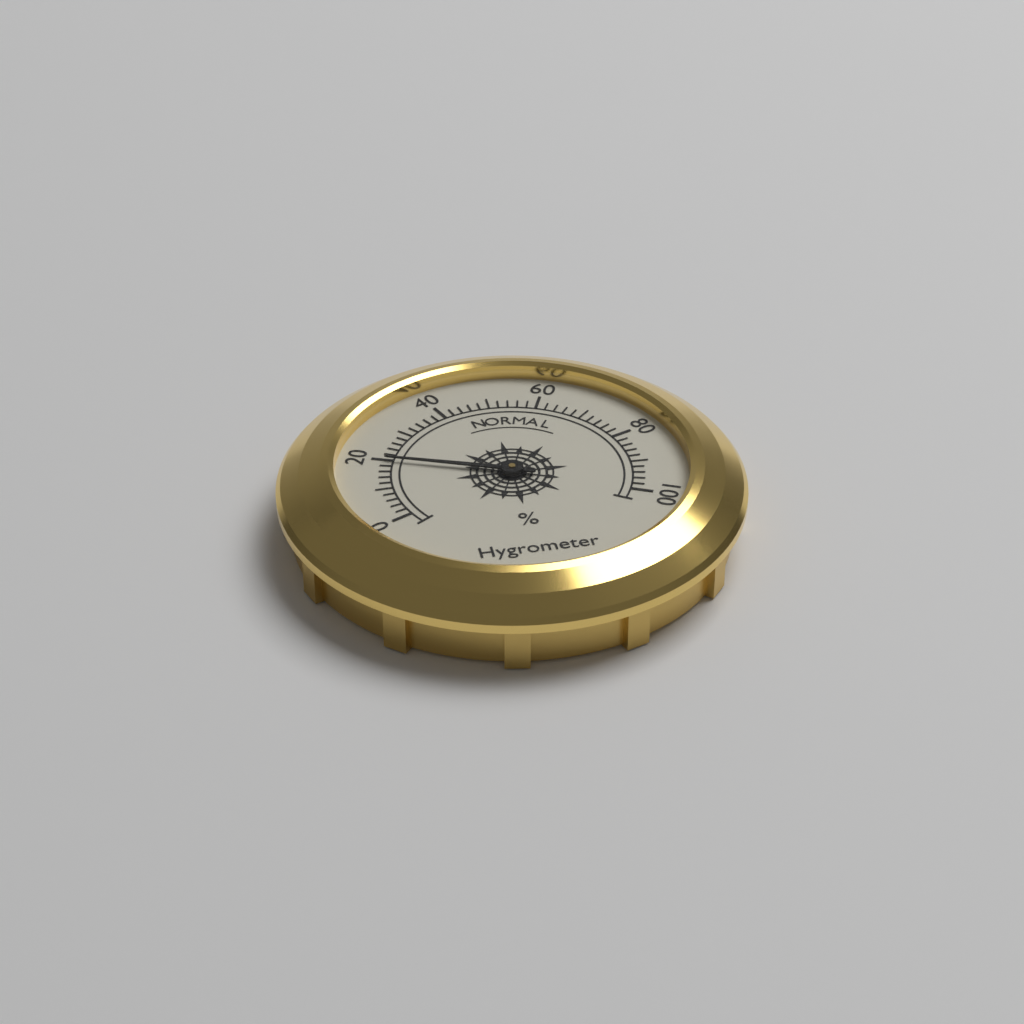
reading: 20 %
